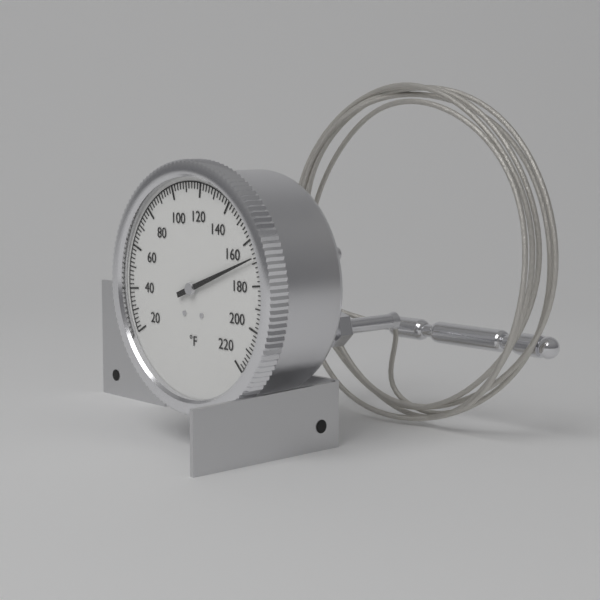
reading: 168 °F
